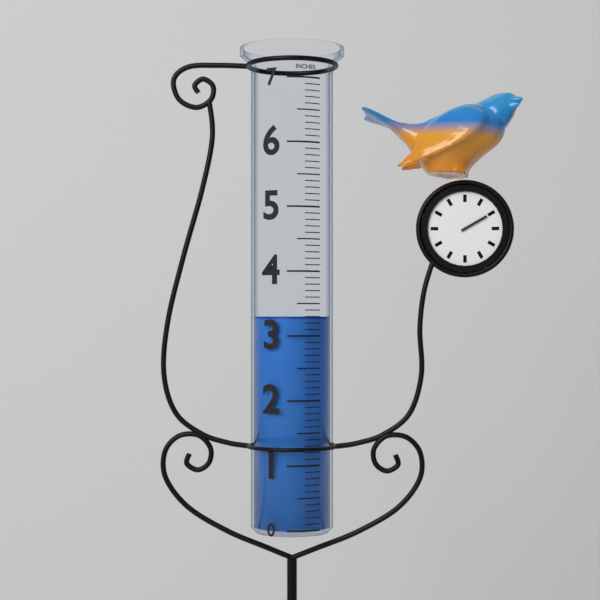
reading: 3.3 in
